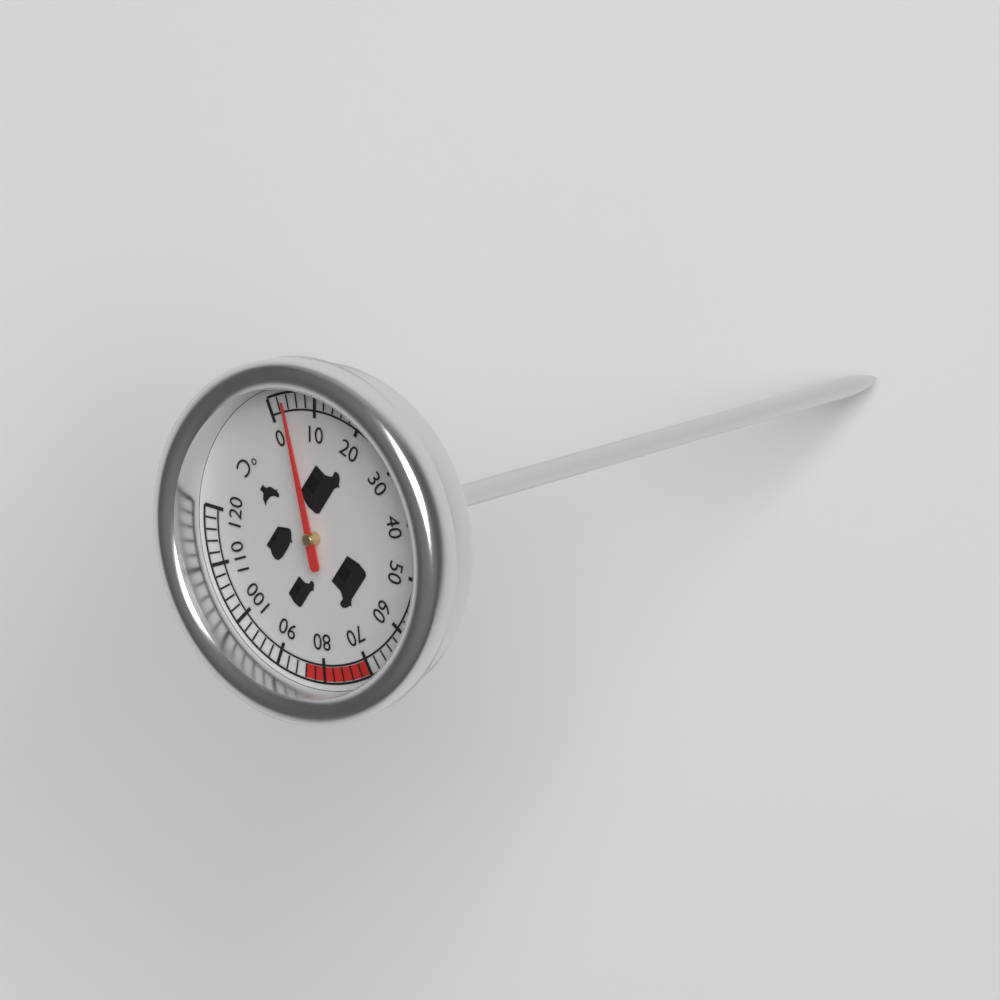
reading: 4 °C
